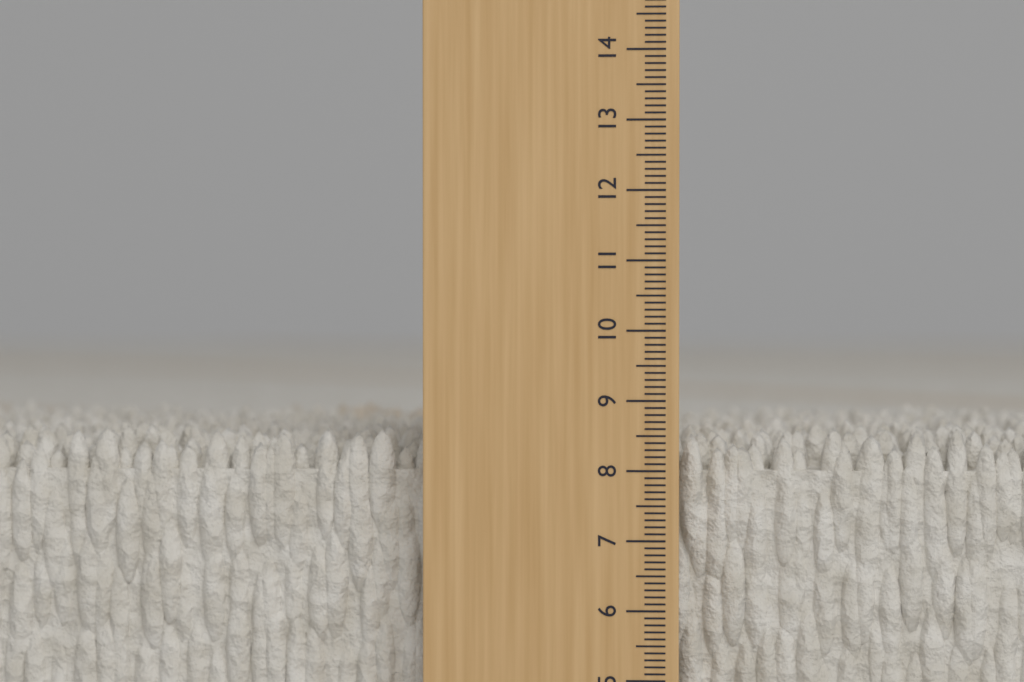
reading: 8.6 cm
